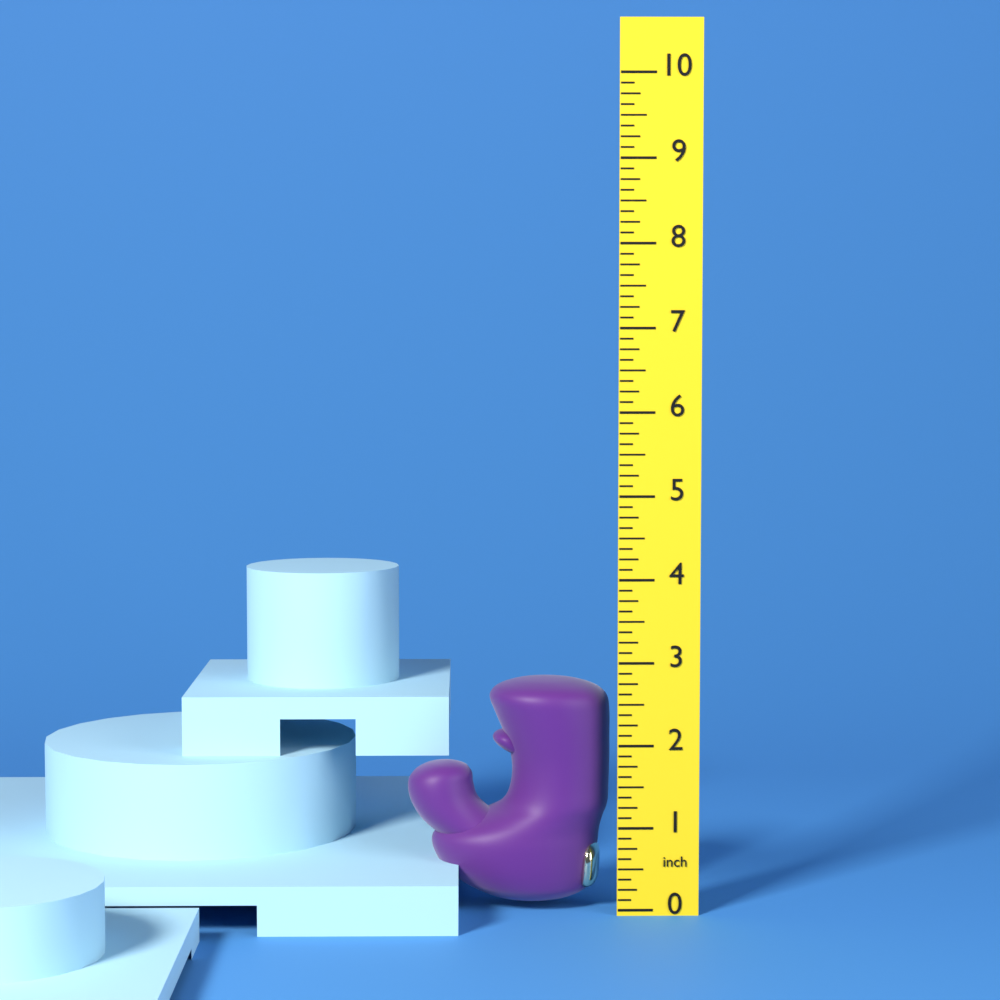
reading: 2.750 inch
